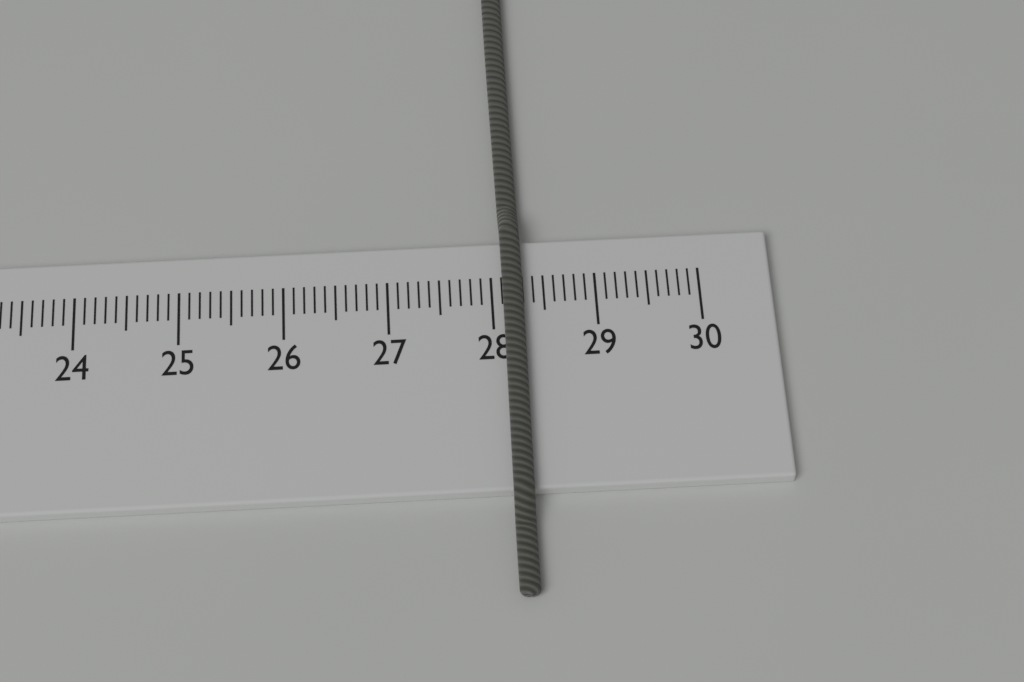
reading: 28.3 cm
